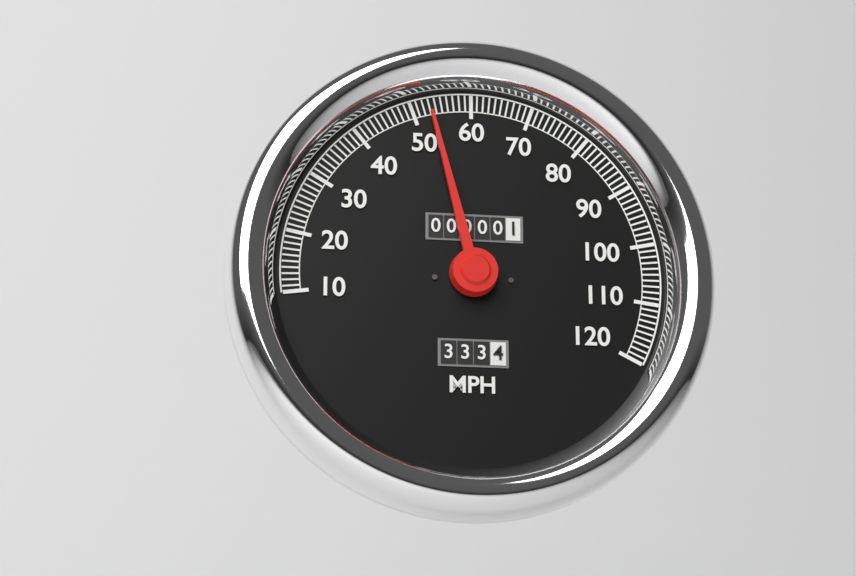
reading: 53 MPH
